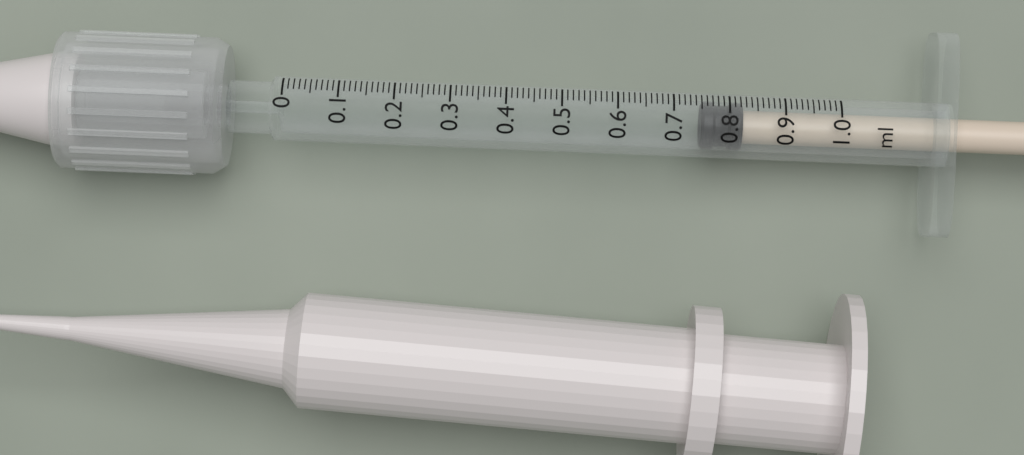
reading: 0.75 ml
